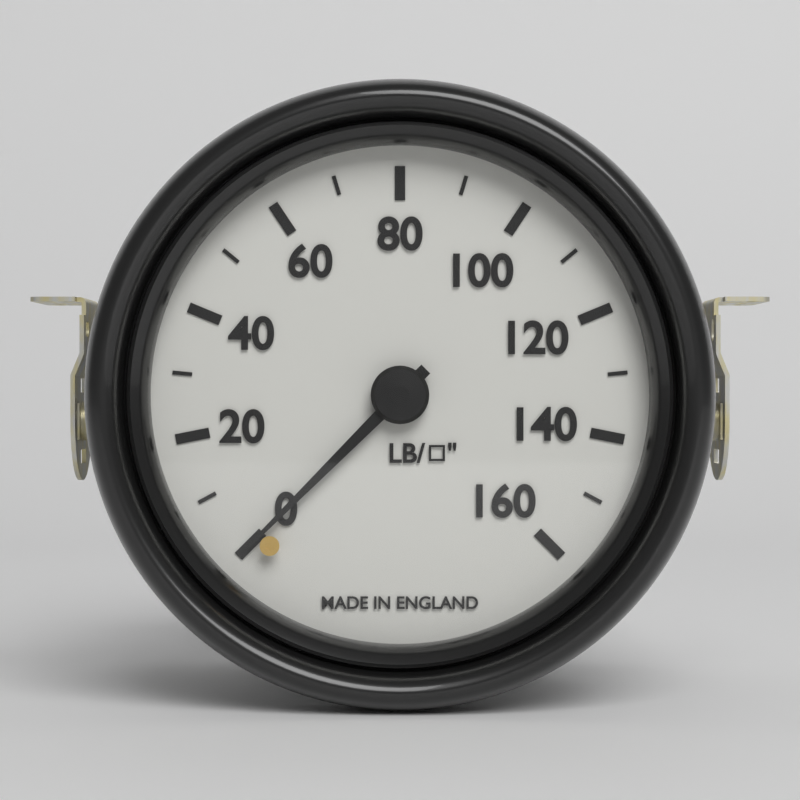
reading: 0 LB/sq in
